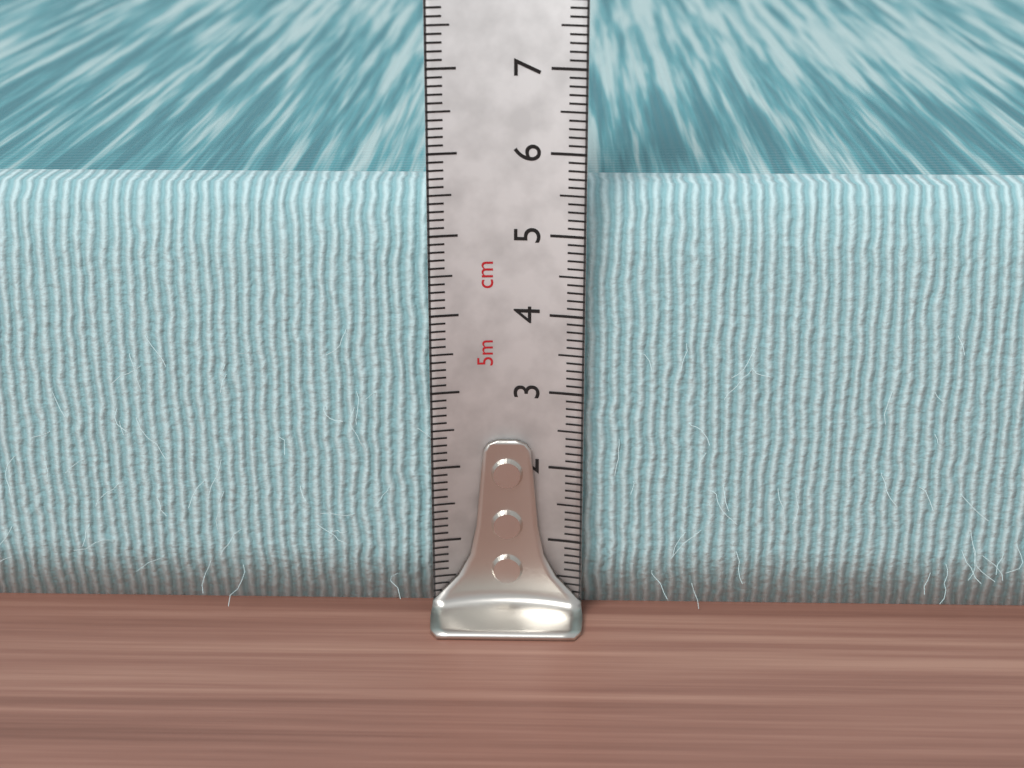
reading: 5.5 cm
